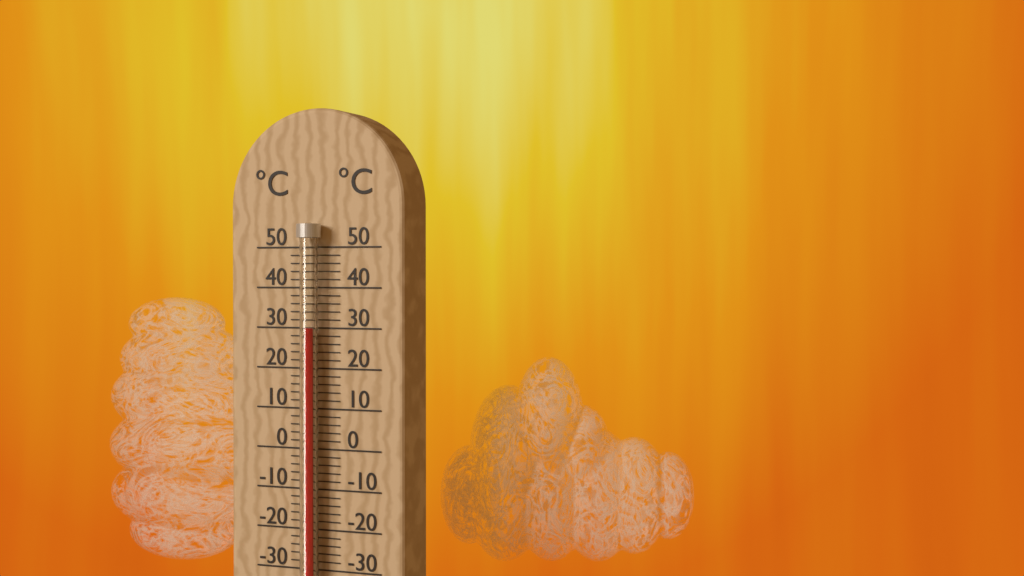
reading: 30 °C
